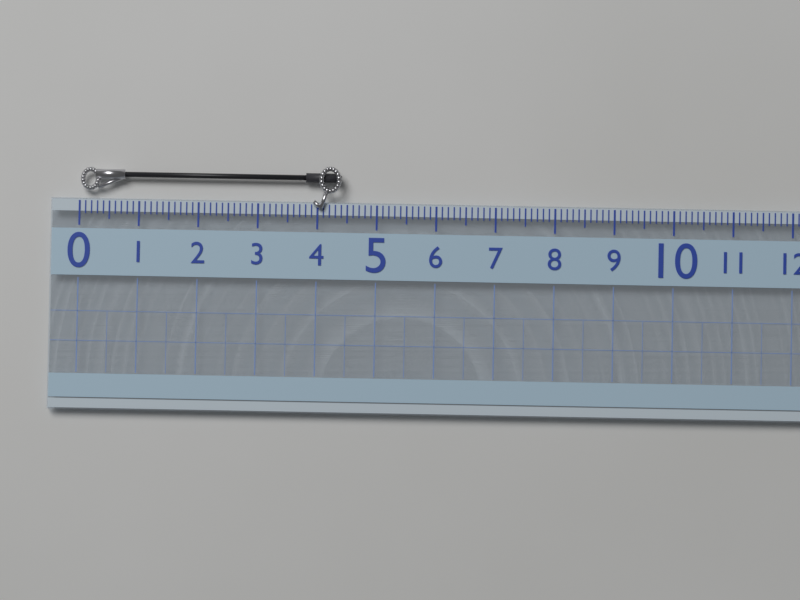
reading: 4.4 (no unit)
